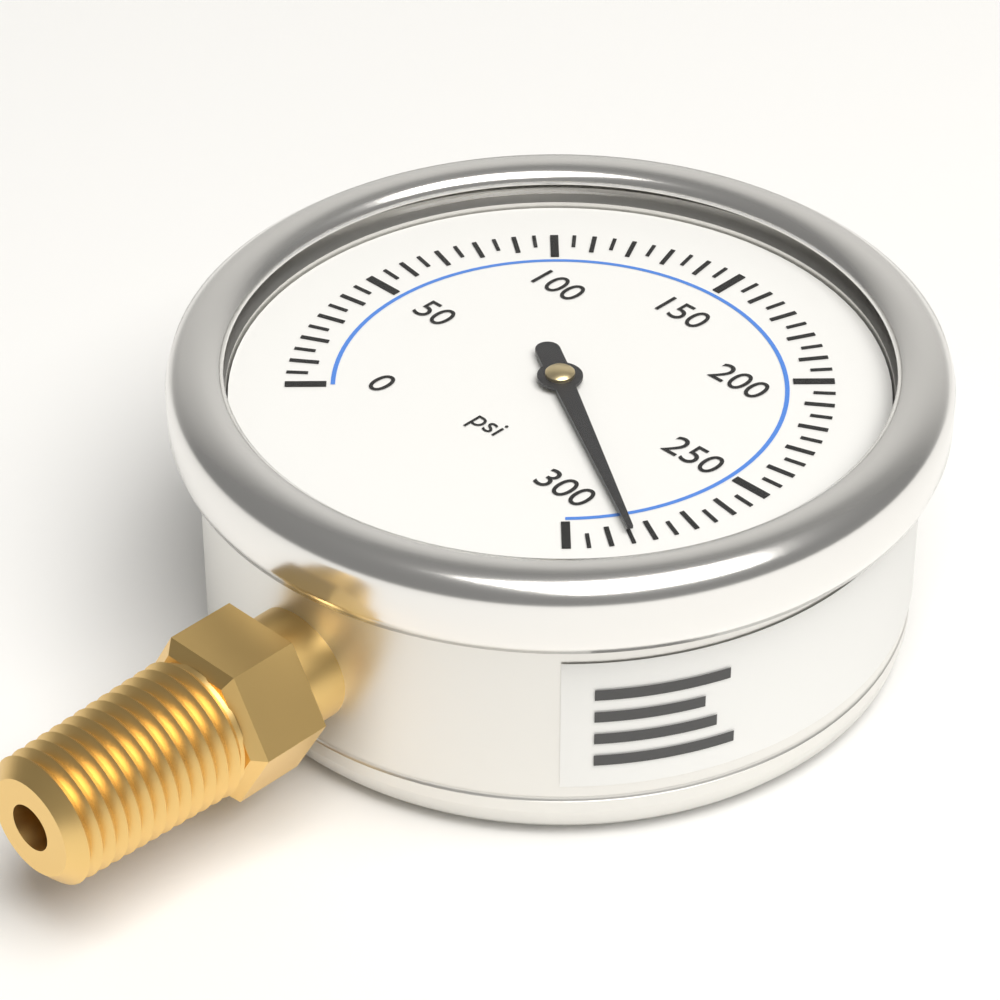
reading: 285 psi
